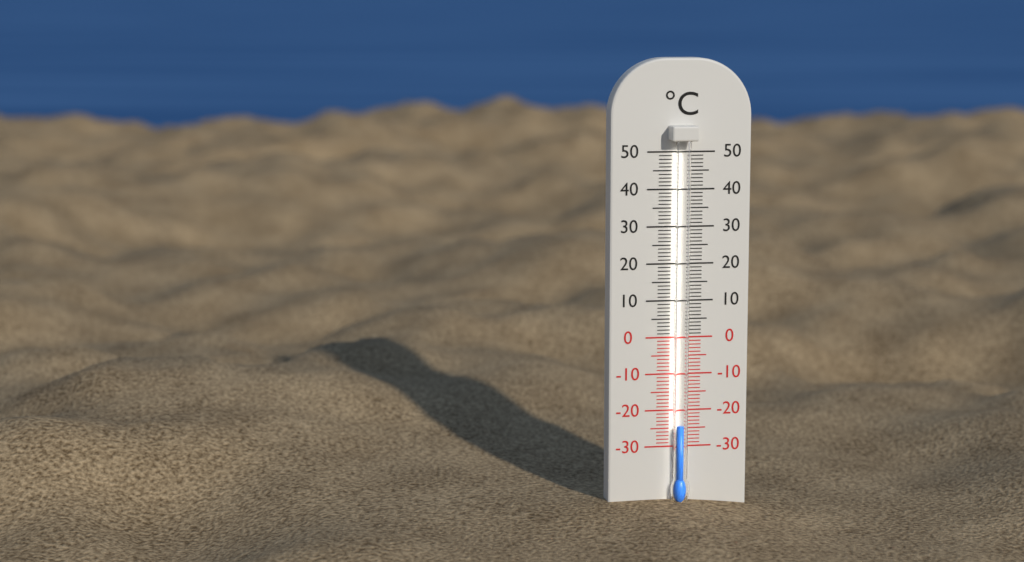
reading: -24 °C
